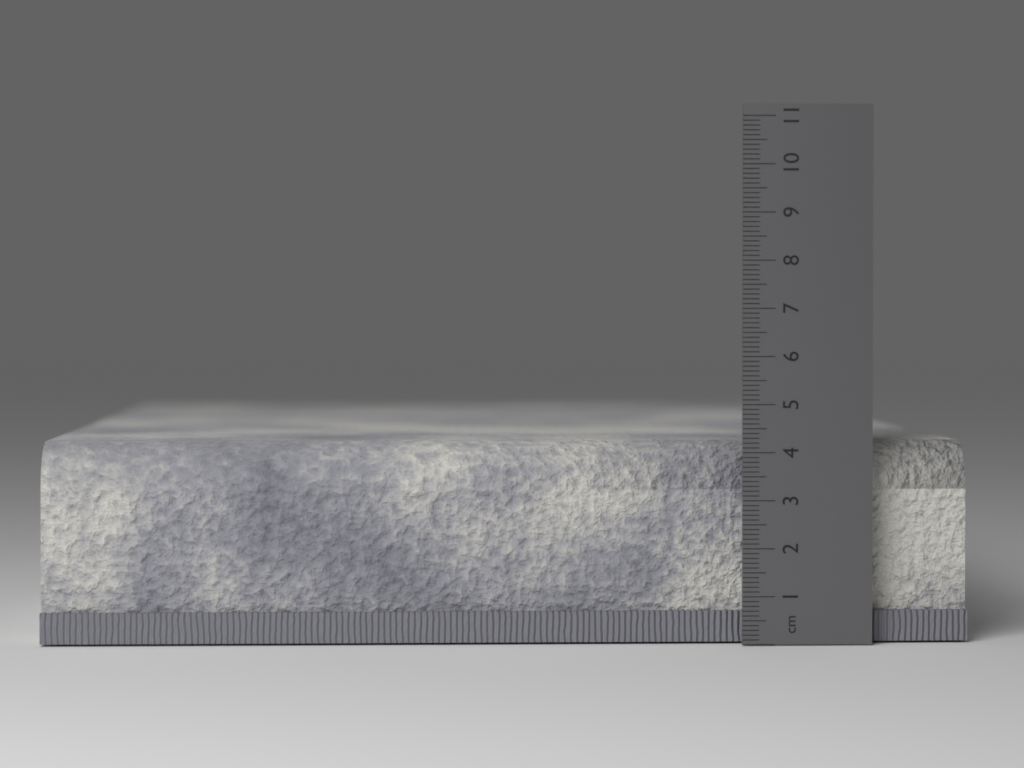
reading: 4.2 cm
